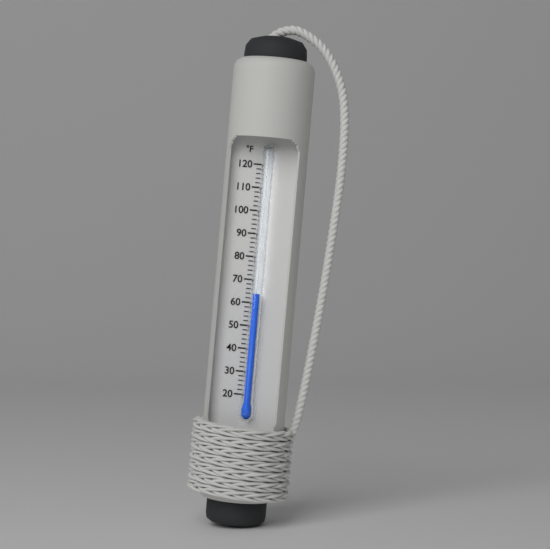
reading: 64 °F
